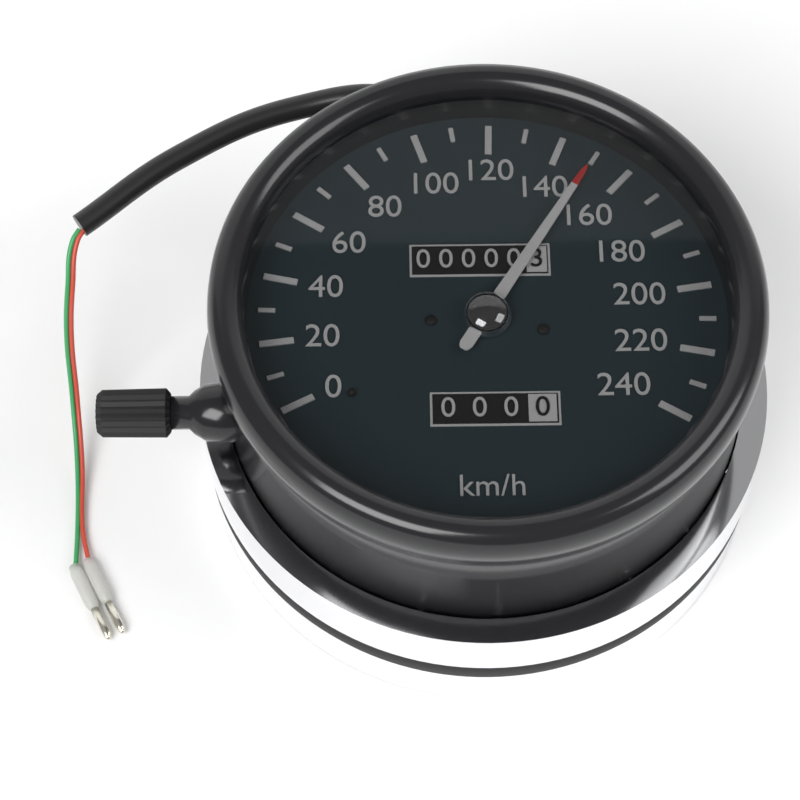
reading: 150 km/h
